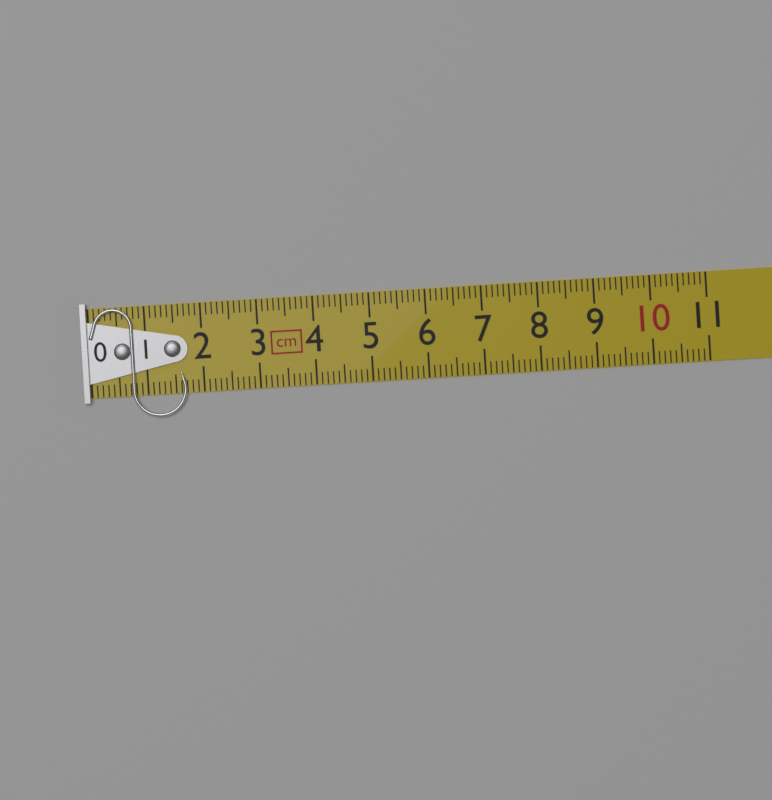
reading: 1.7 cm
